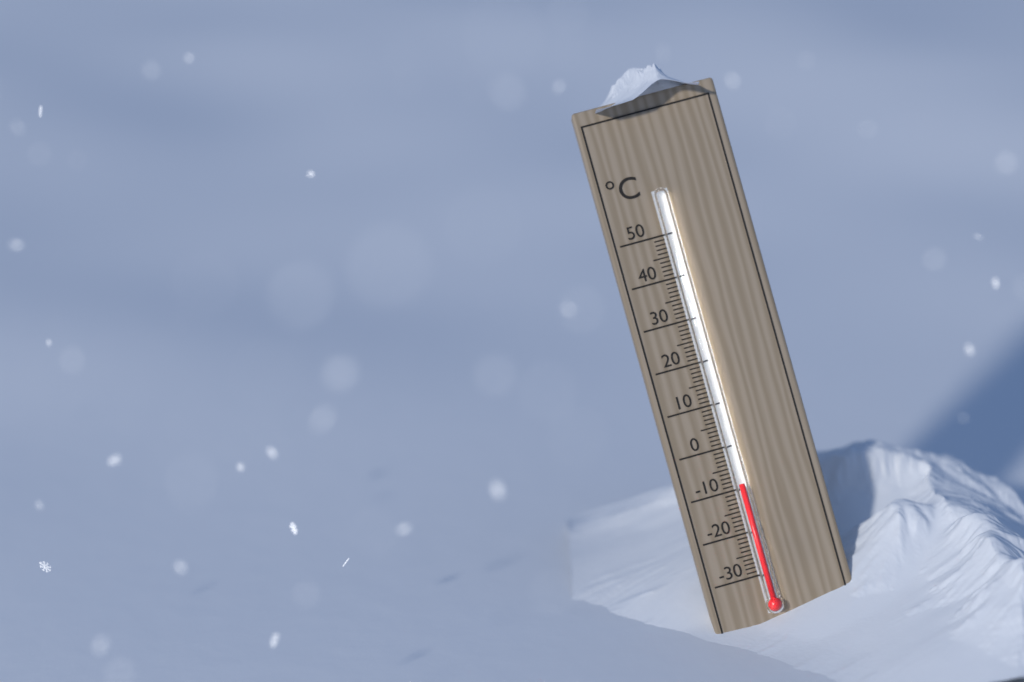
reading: -9 °C
